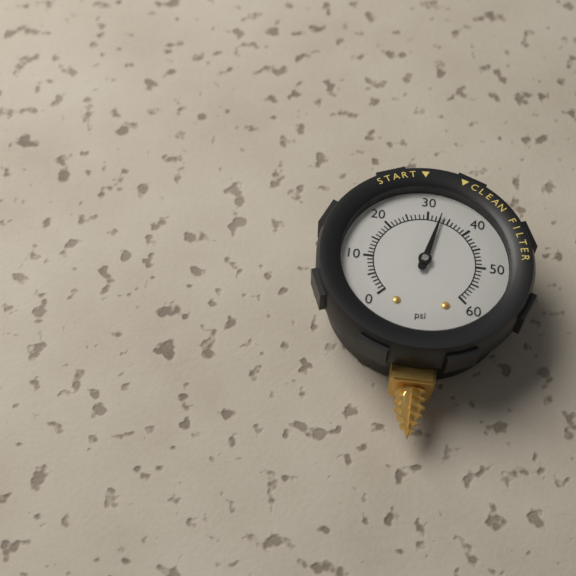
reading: 33 psi
